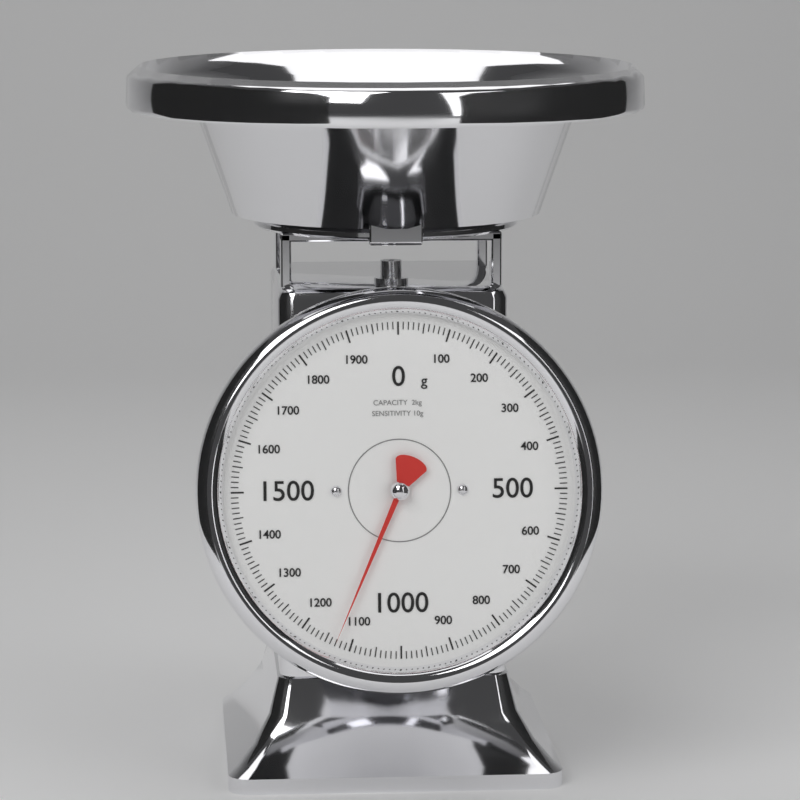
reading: 1130 g
